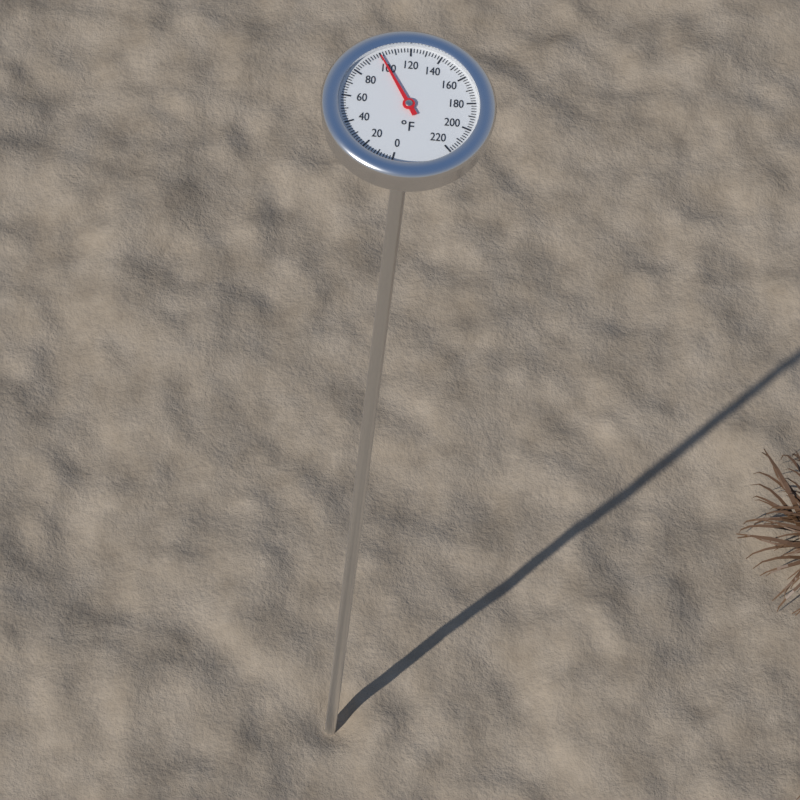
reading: 100 °F
